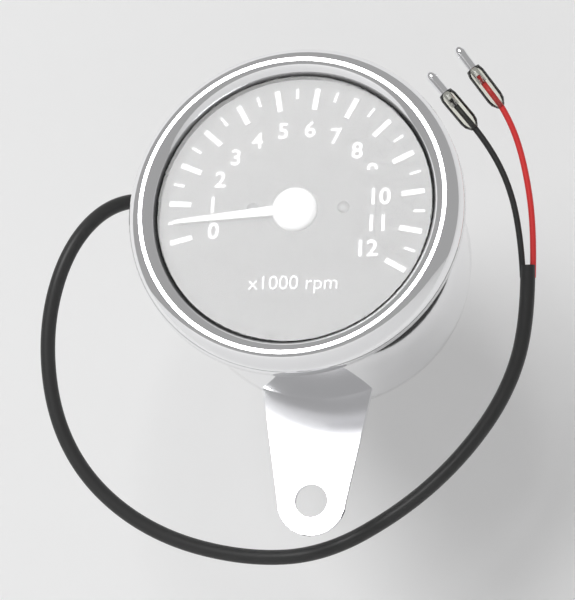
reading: 0.5 x1000 rpm
